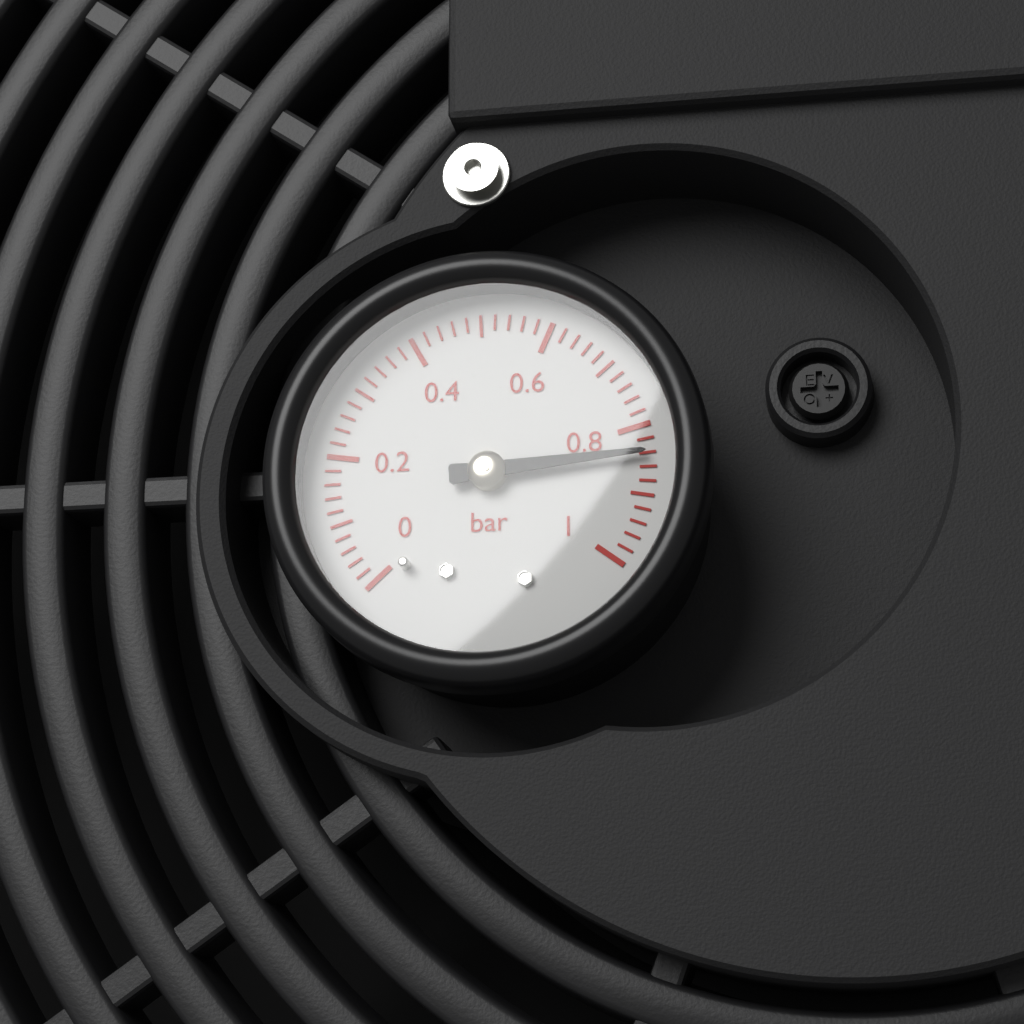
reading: 0.84 bar
